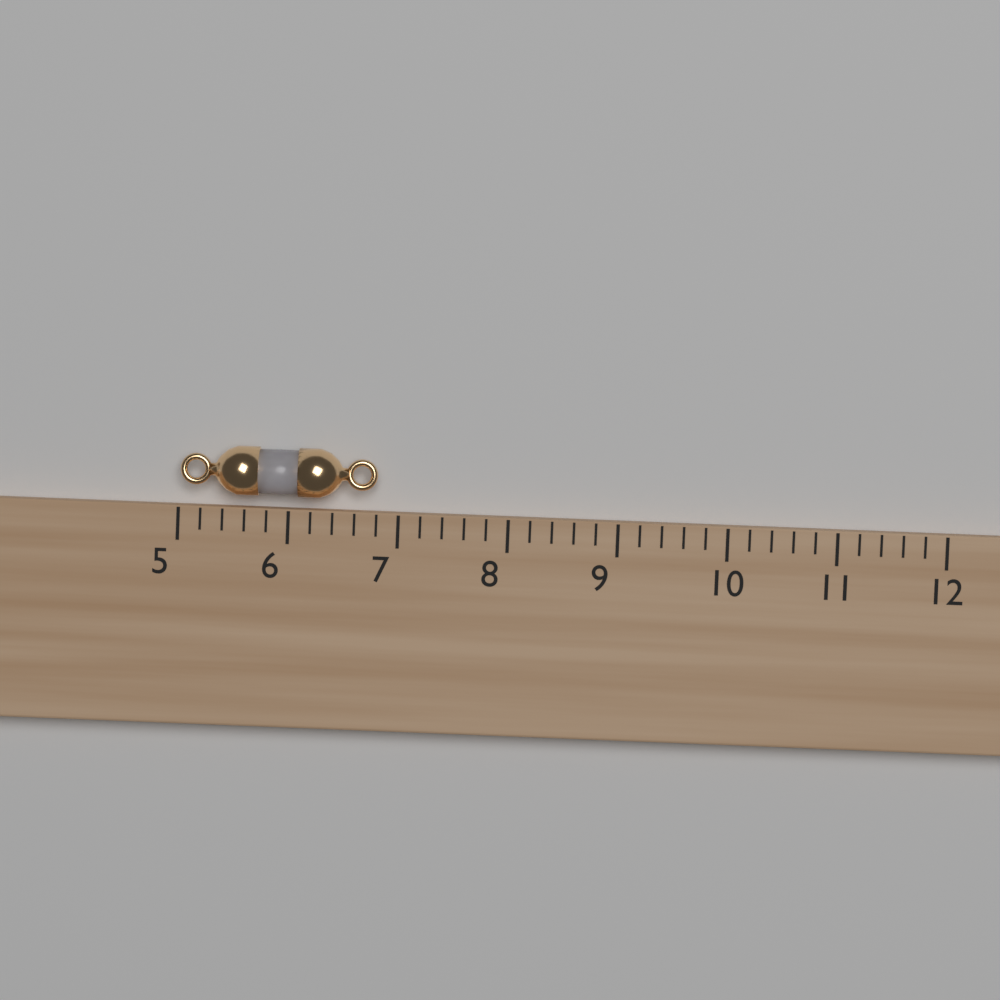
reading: 6.8 (no unit)
